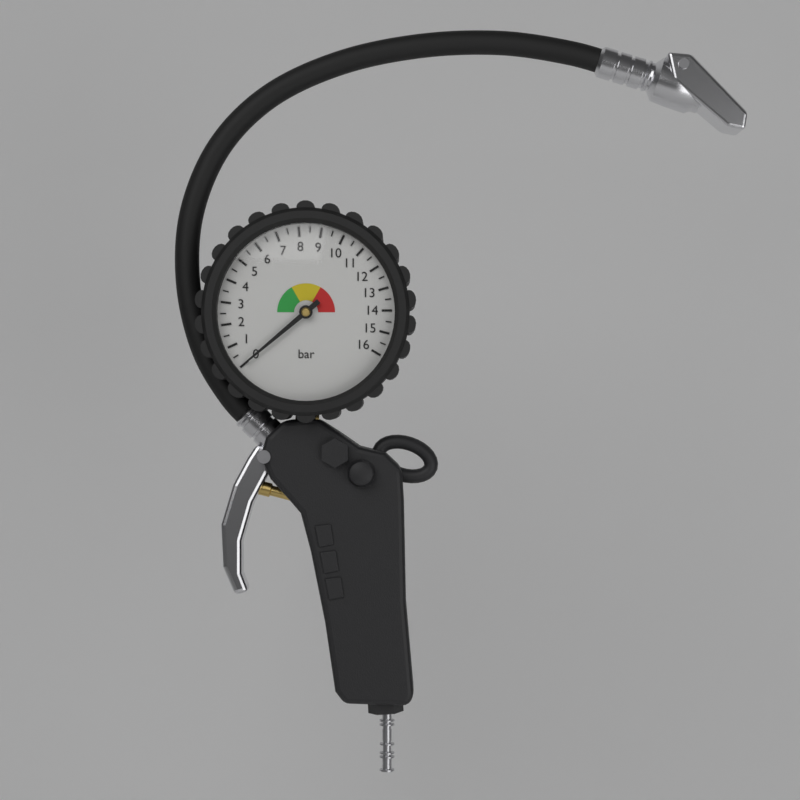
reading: 0.0 bar
